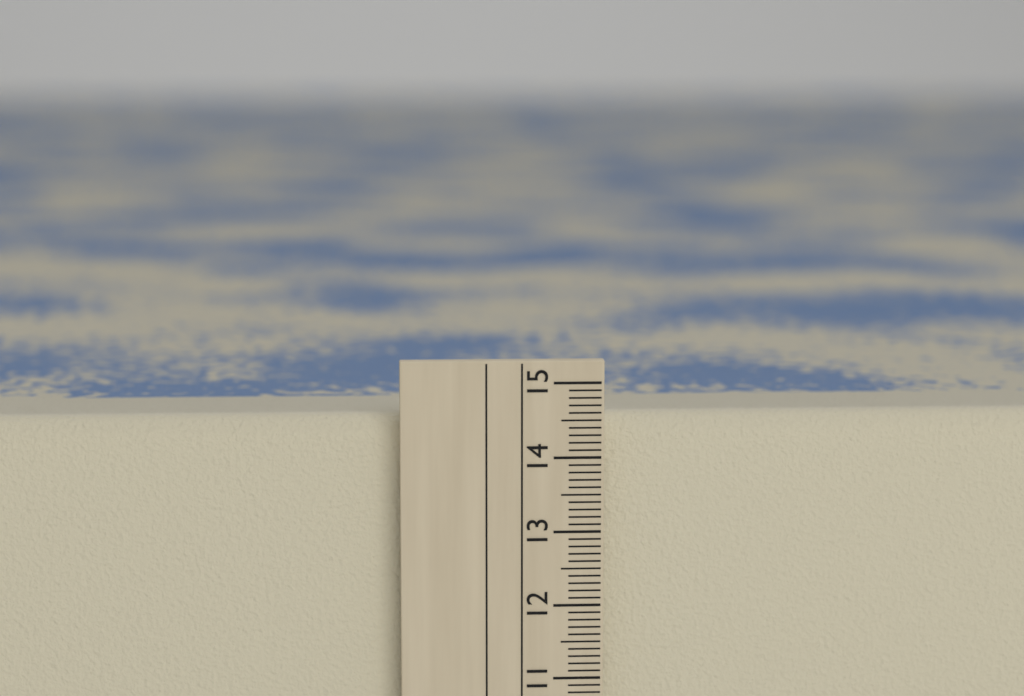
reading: 14.5 cm
